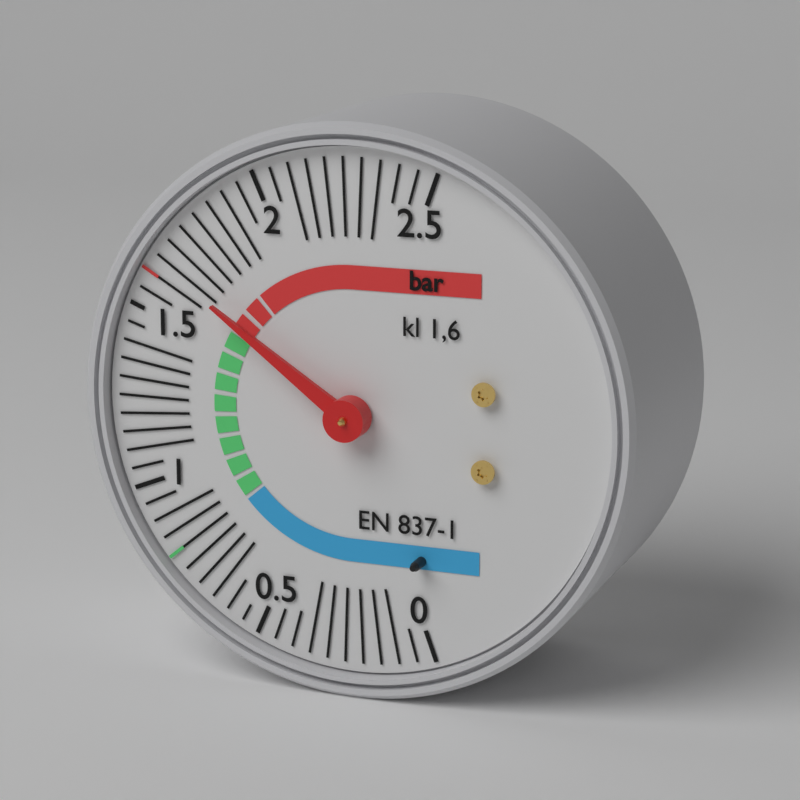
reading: 1.65 bar
